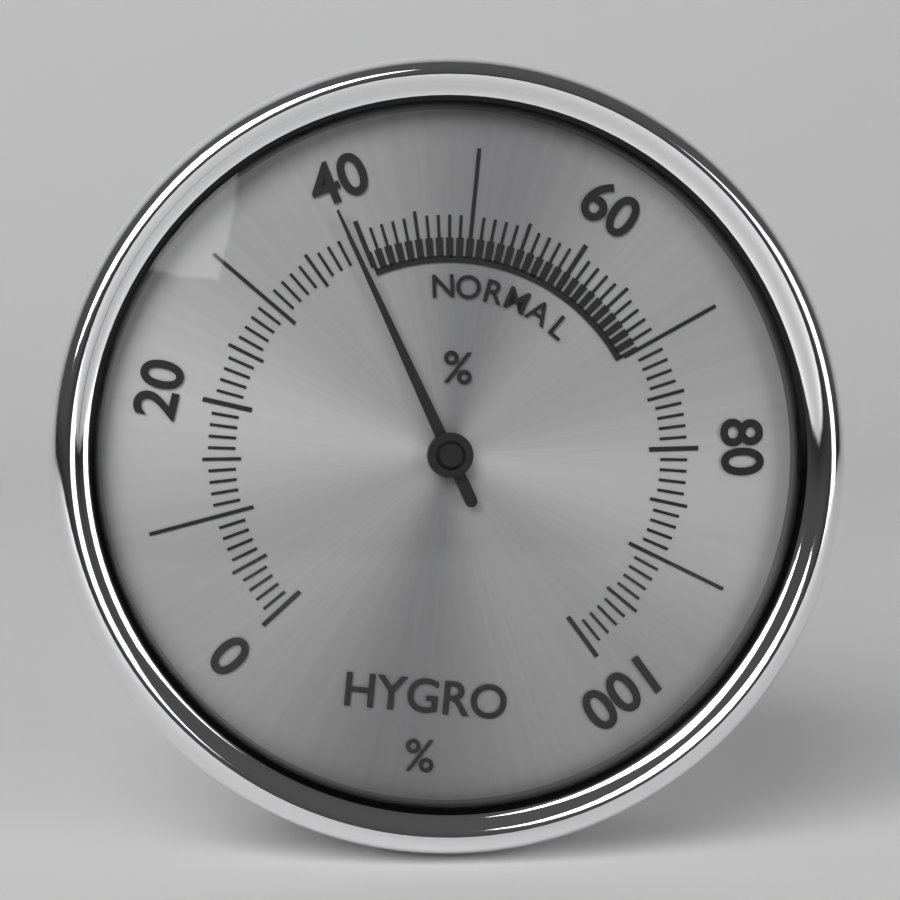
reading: 39 %
